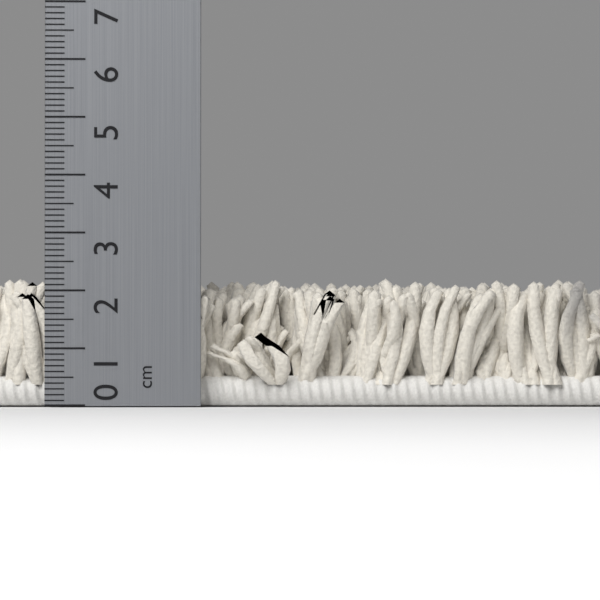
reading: 2.3 cm
